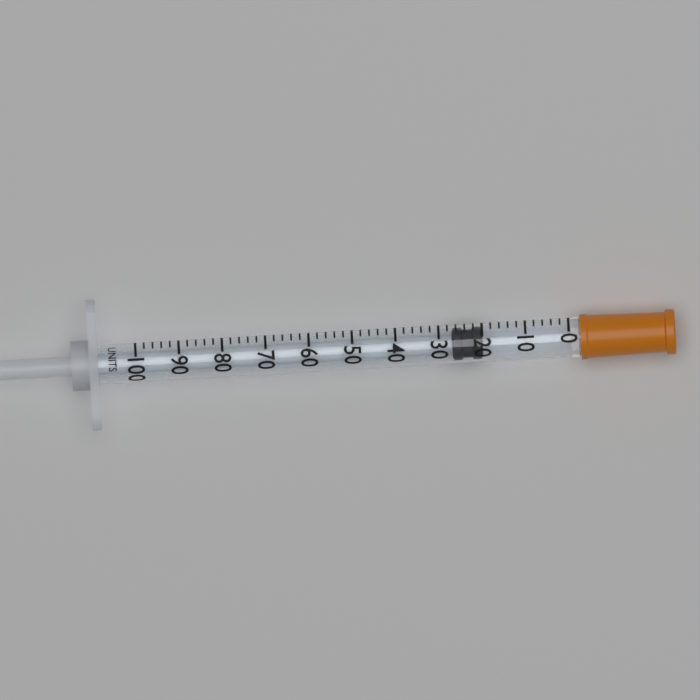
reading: 20 units
